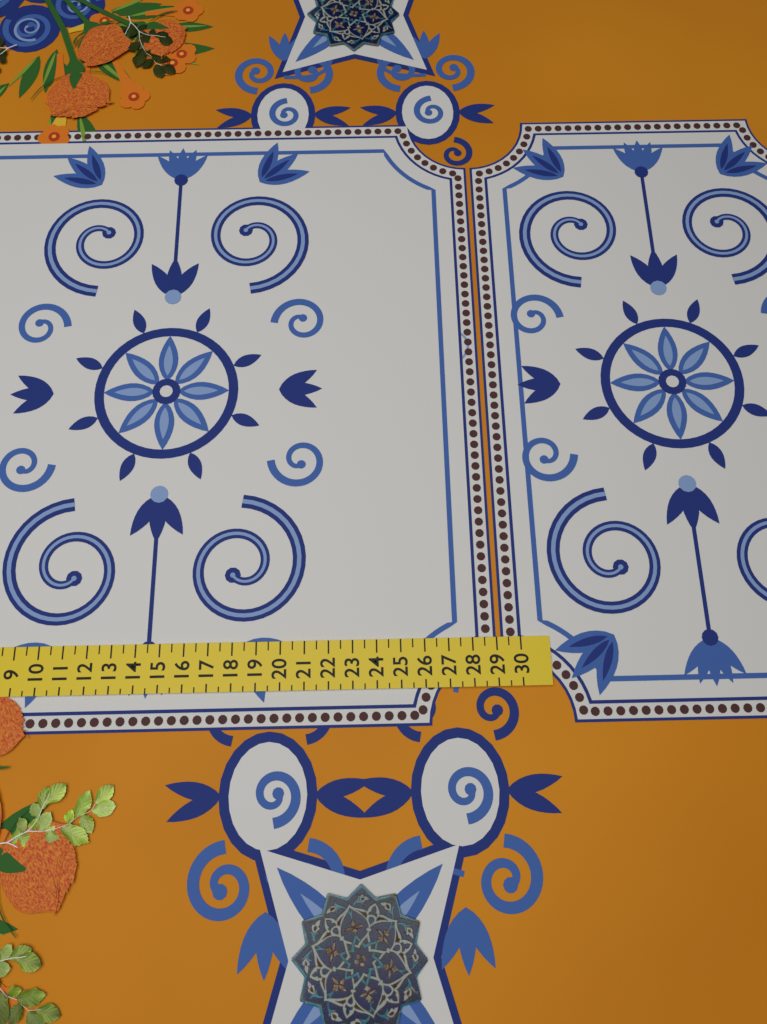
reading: 29.0 (no unit)
